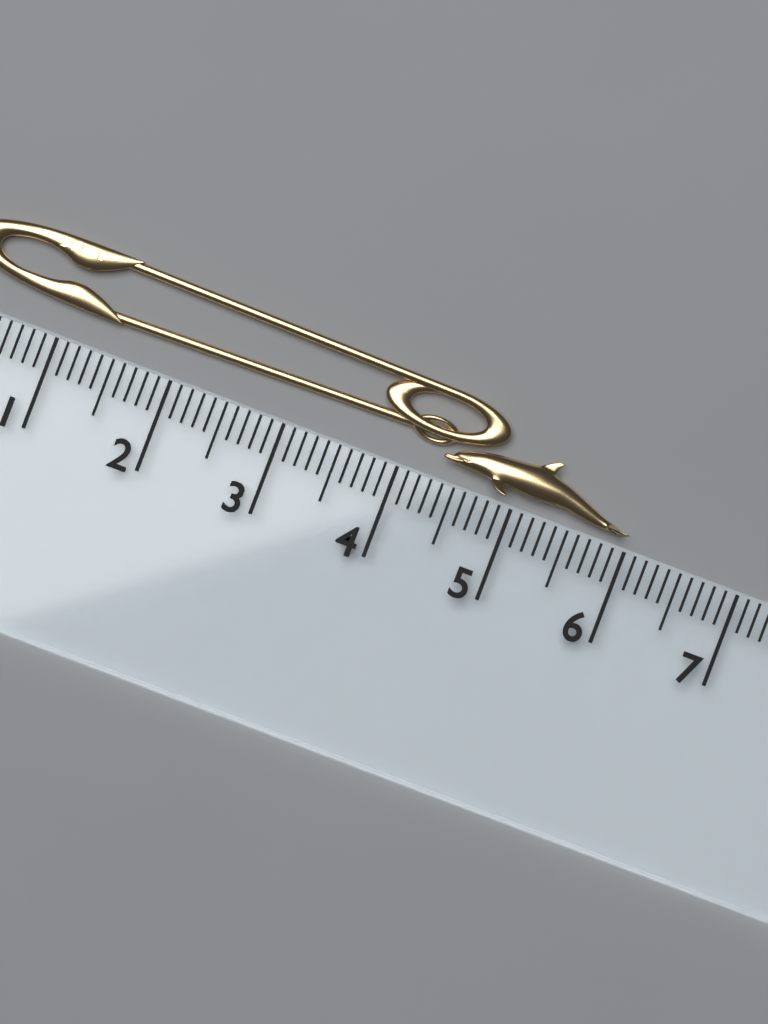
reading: 6.0 cm
